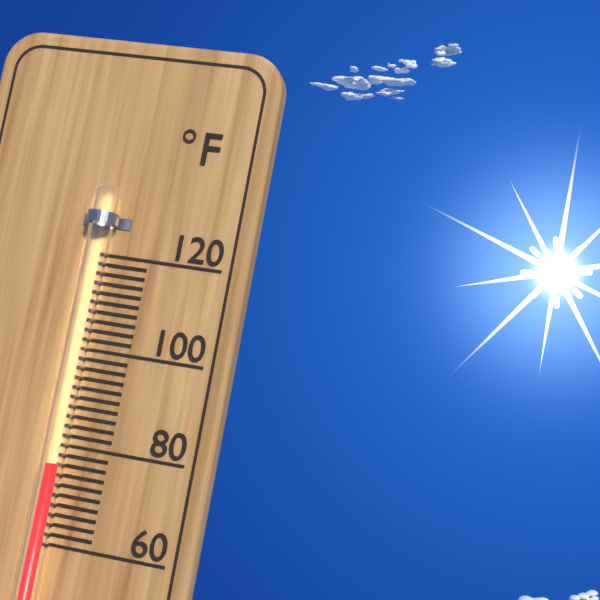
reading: 76 °F
